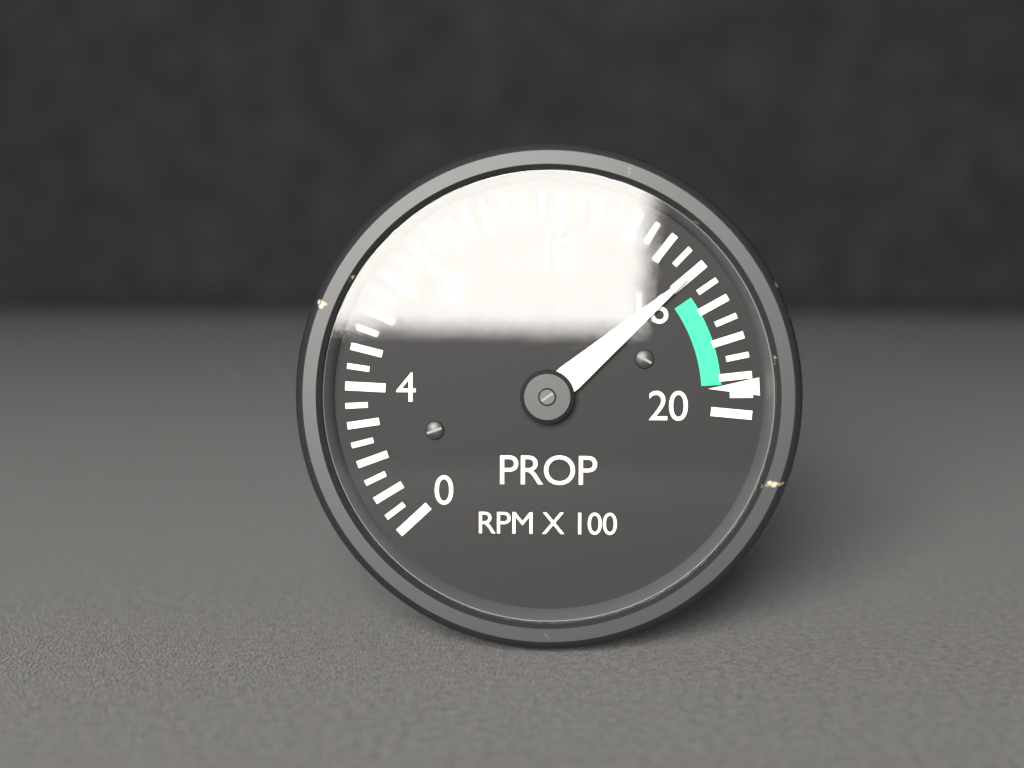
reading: 16.0 RPM X 100
